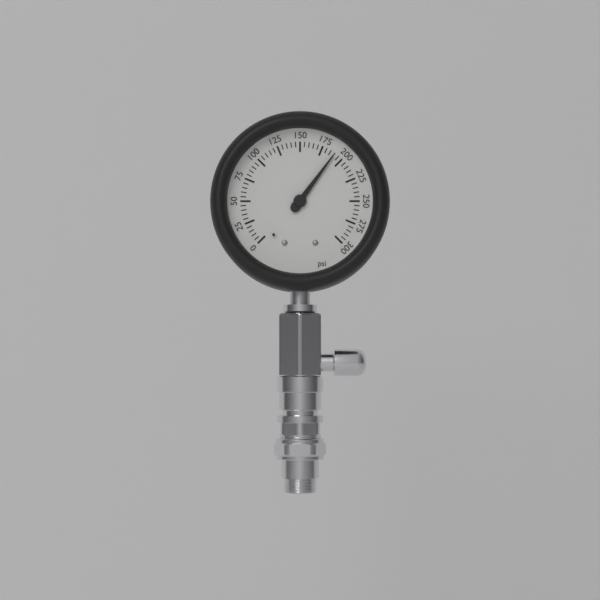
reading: 190 psi
